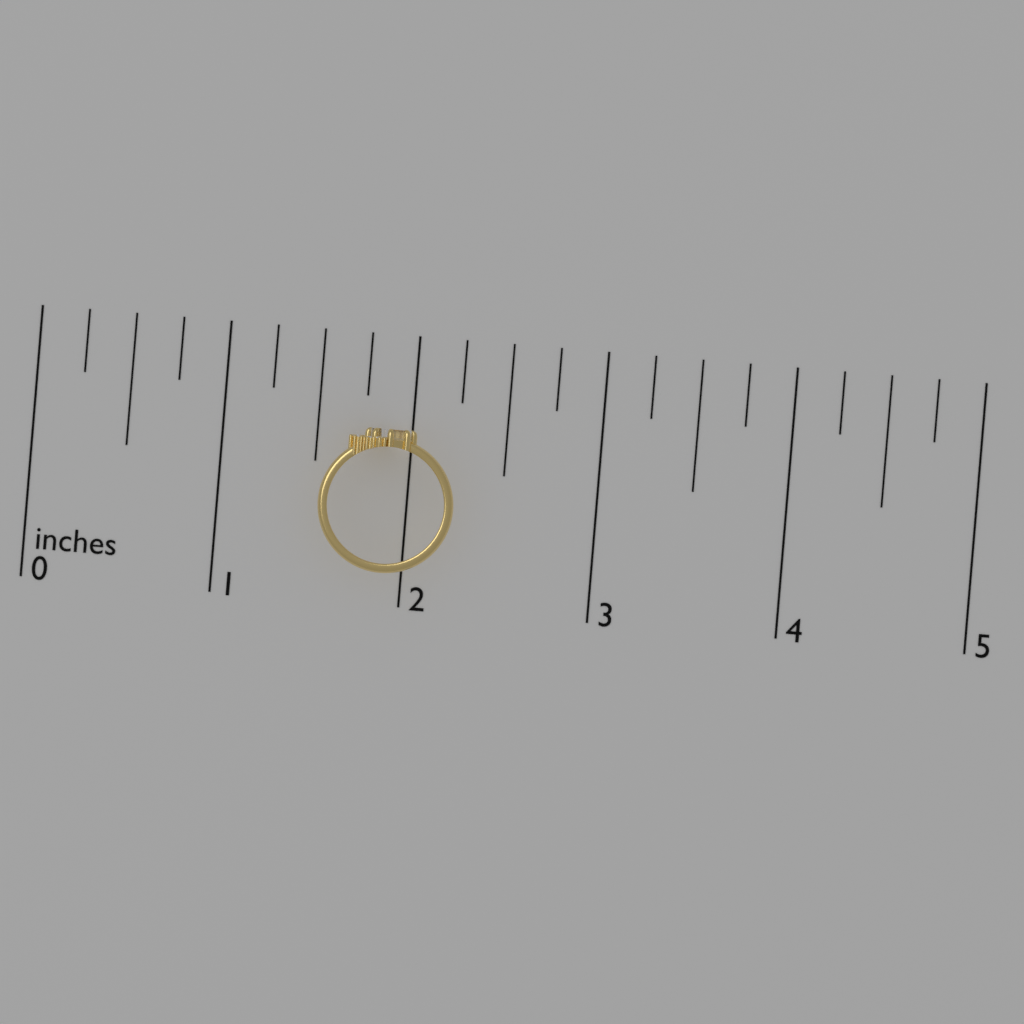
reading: 2.25 inches
